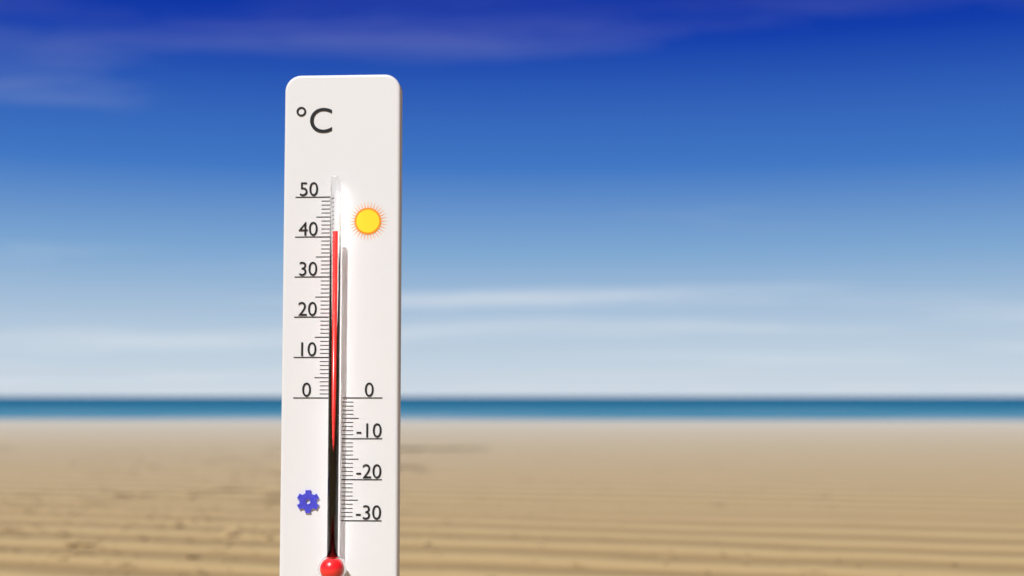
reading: 41 °C
